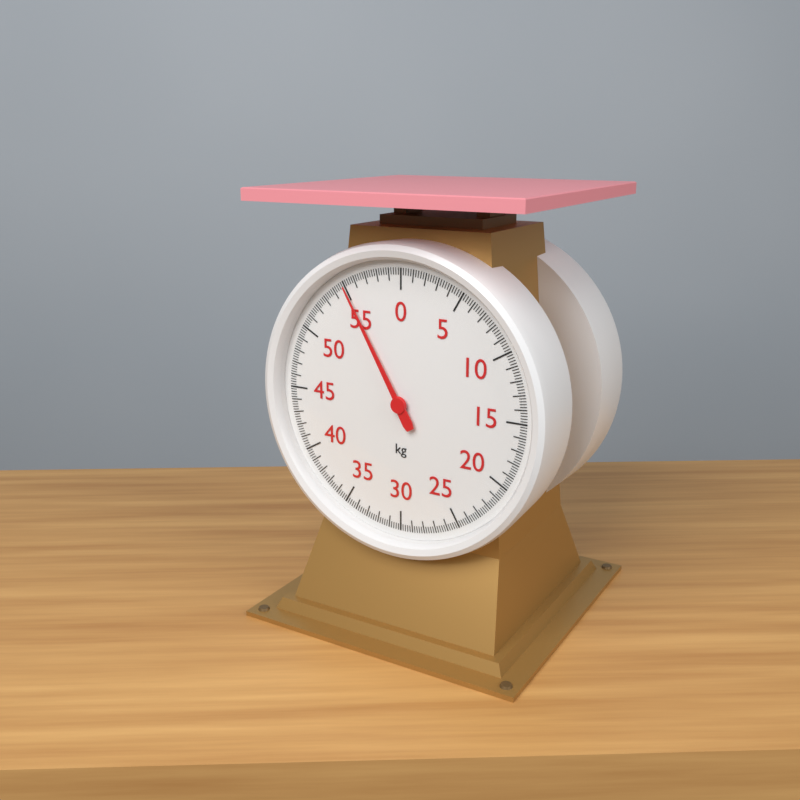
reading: 55.0 kg
